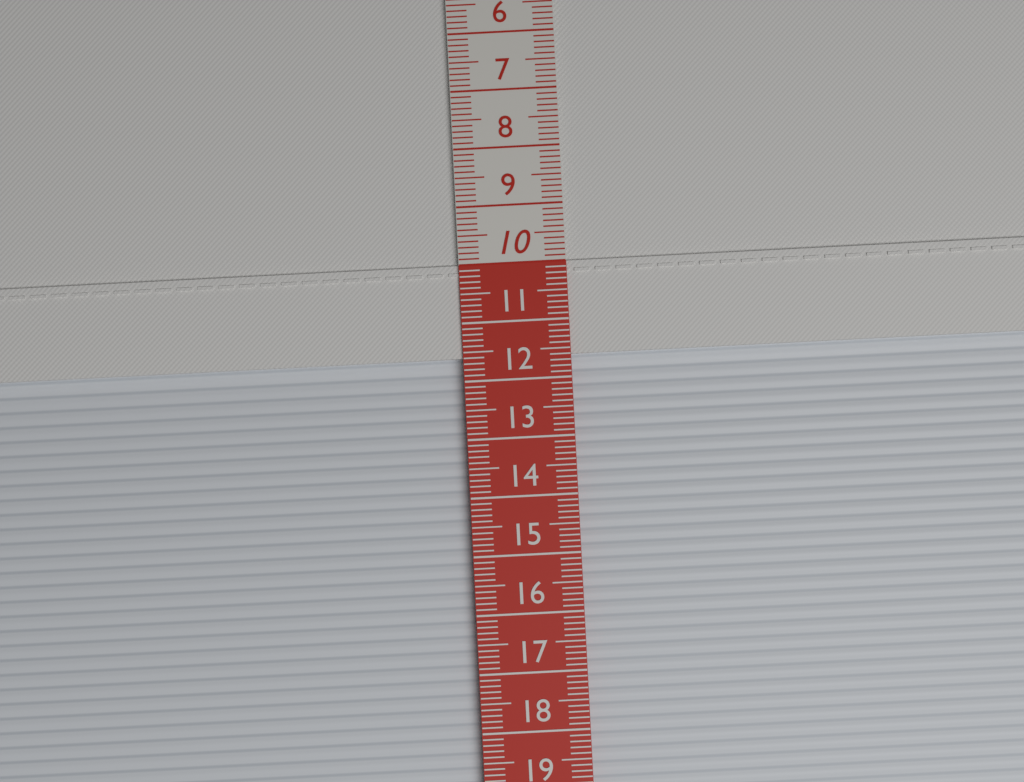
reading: 11.6 cm
